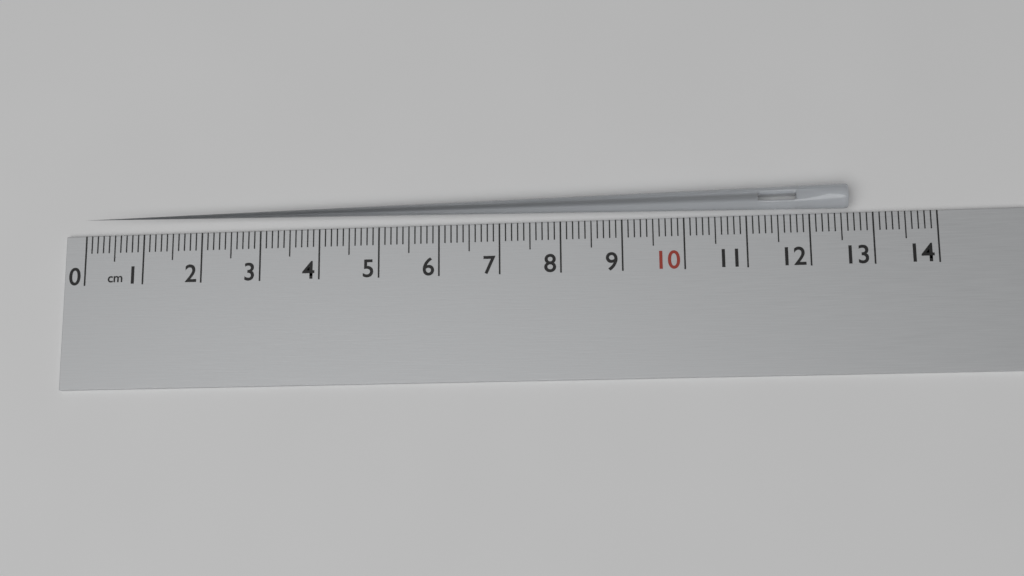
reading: 12.6 cm
